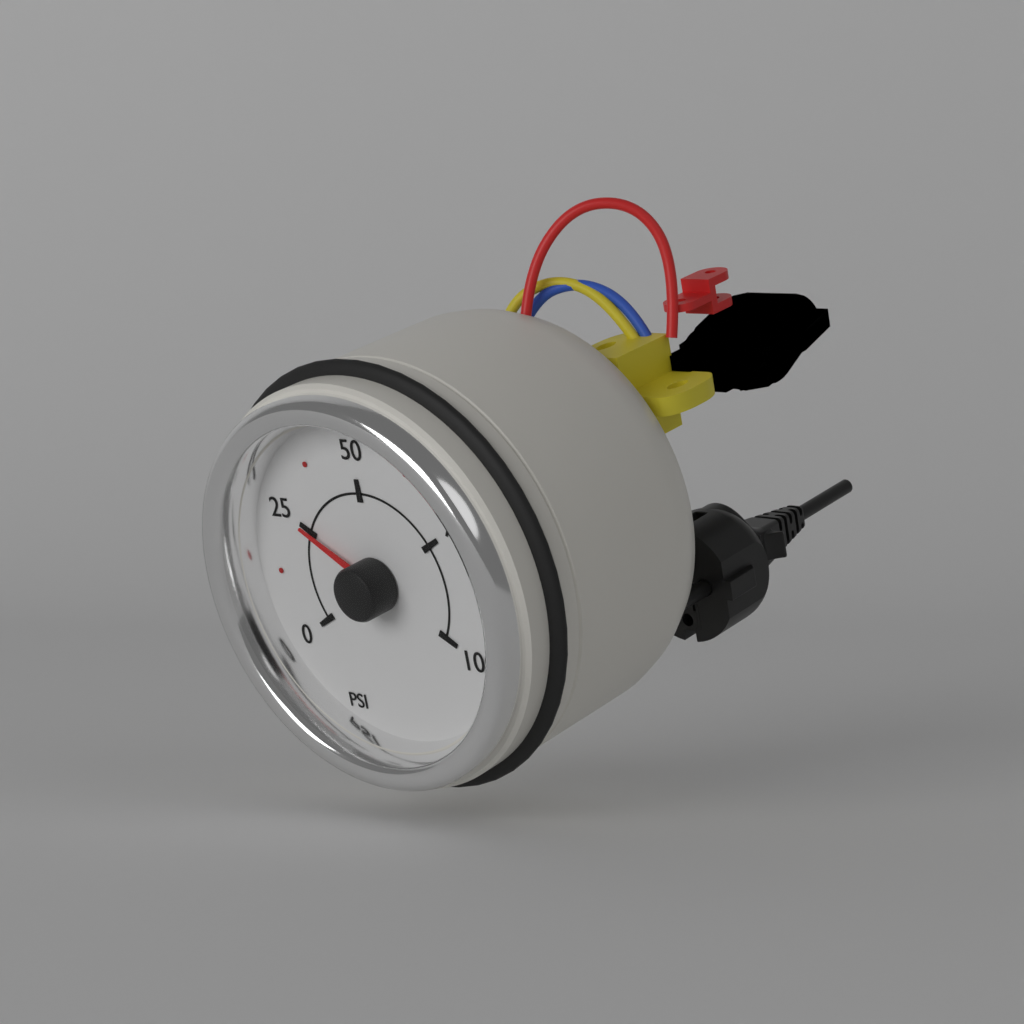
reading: 25.0 psi
